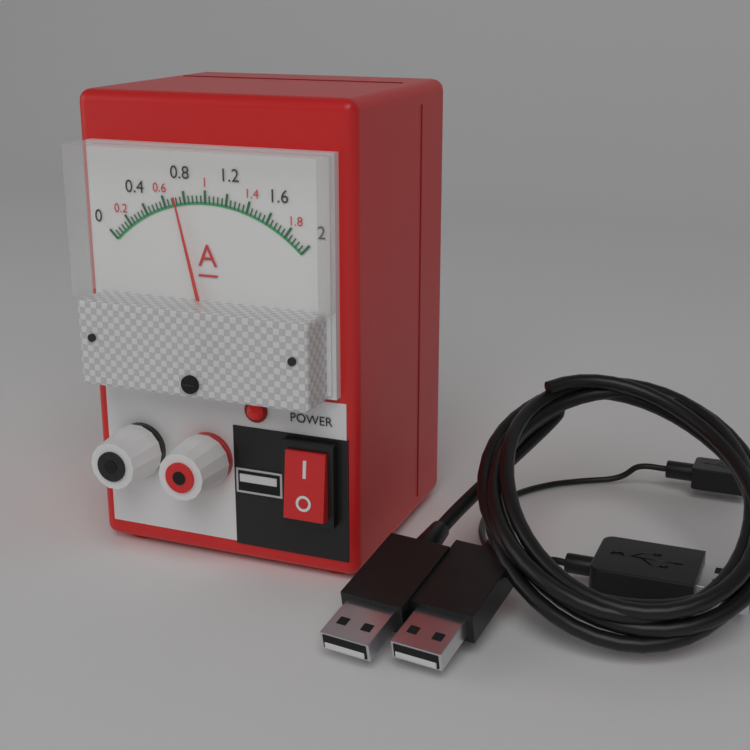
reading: 0.72 A
